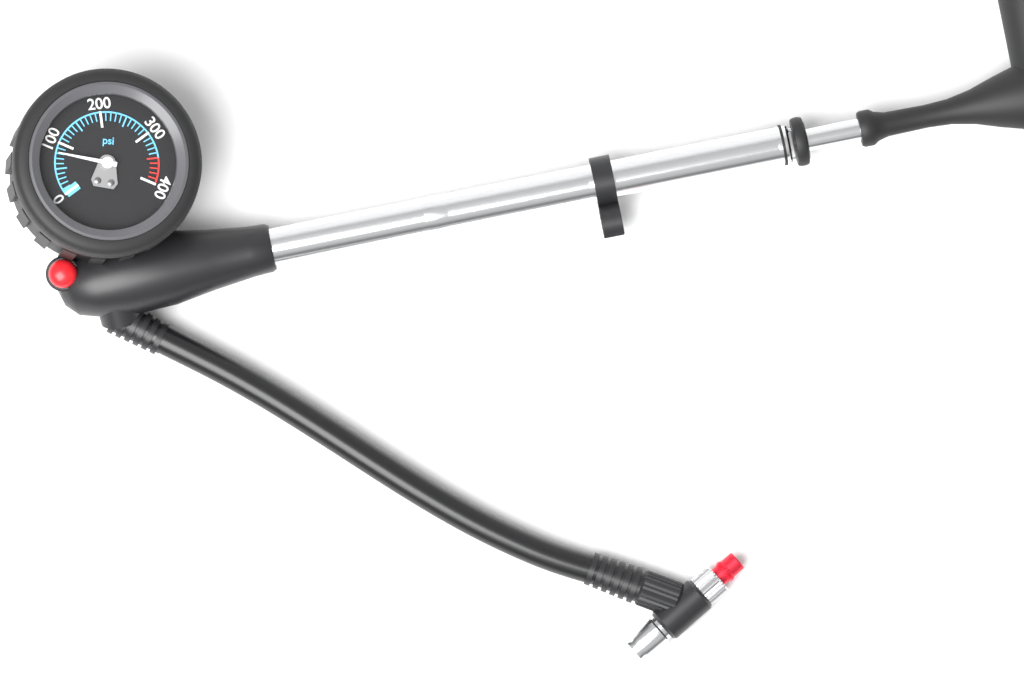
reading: 80 psi
